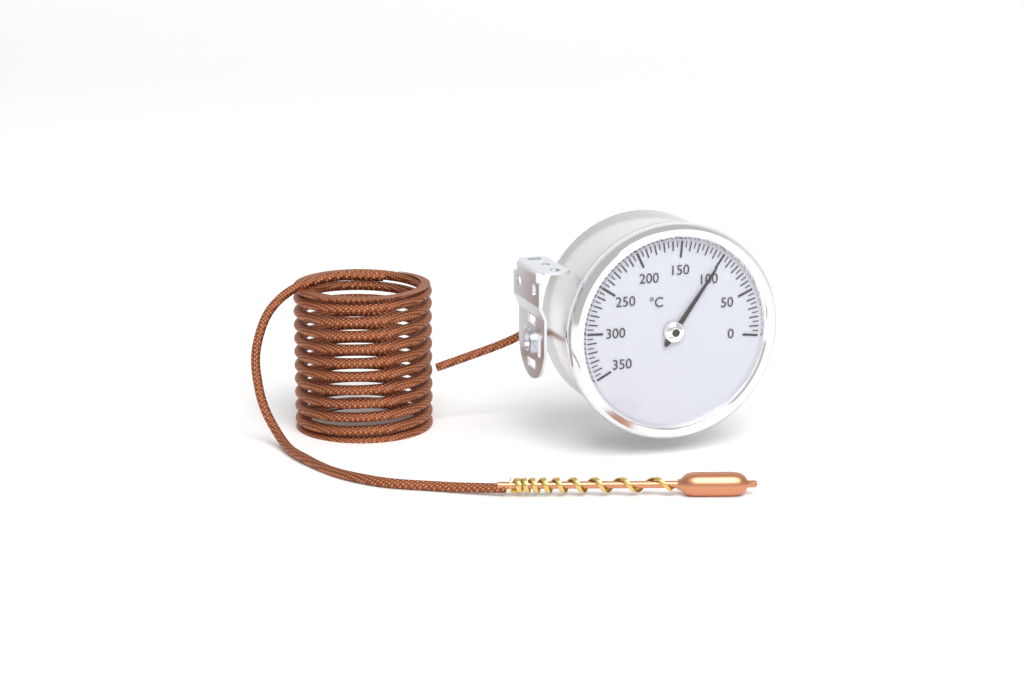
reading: 100 °C
